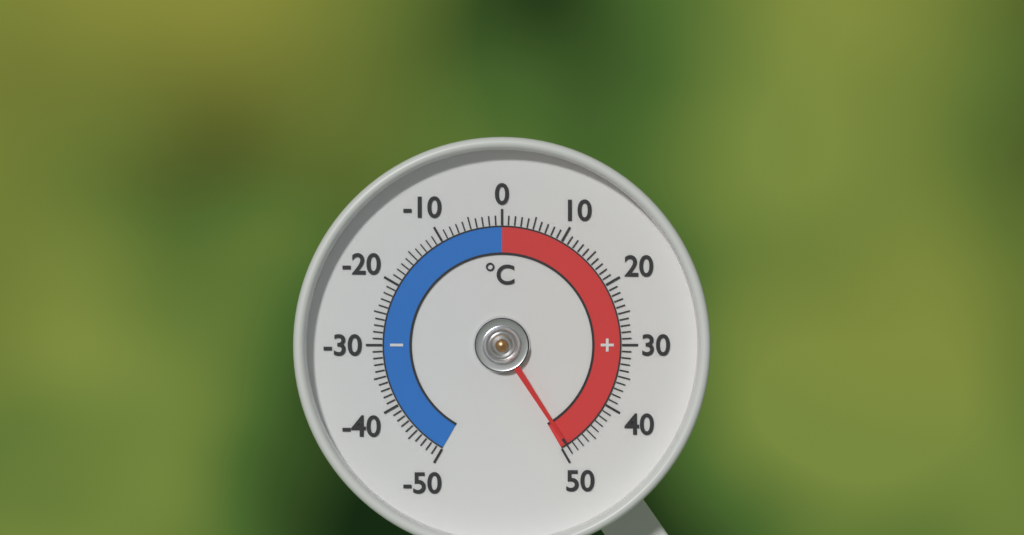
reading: 49 °C
